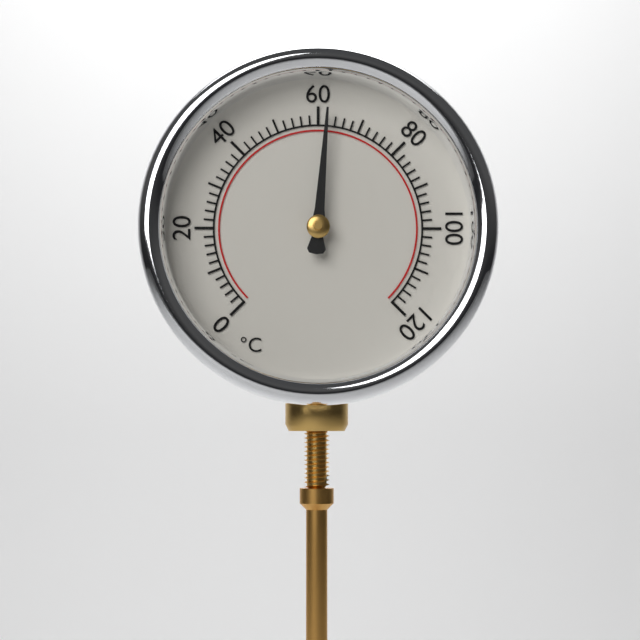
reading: 62 °C
